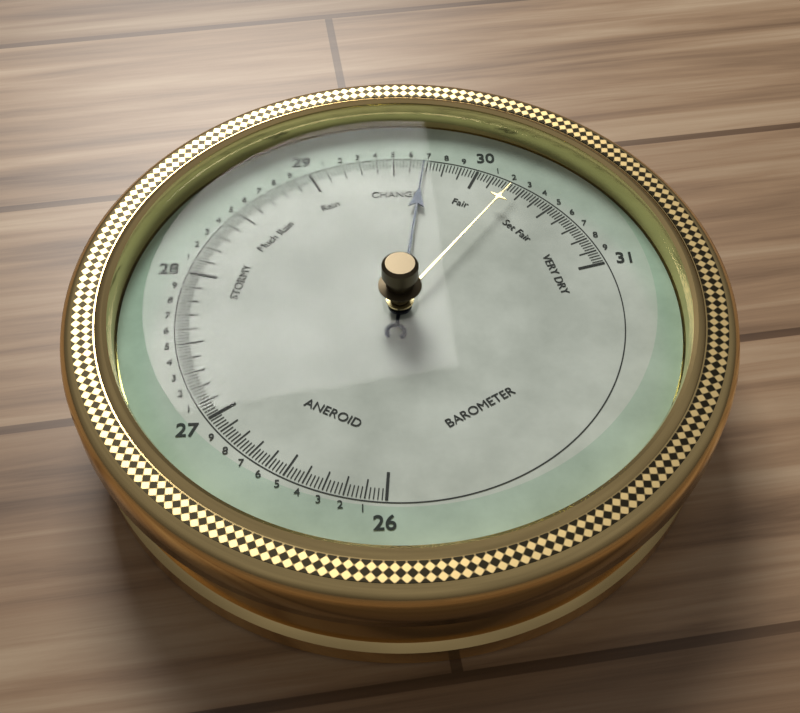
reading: 29.68 (no unit)
